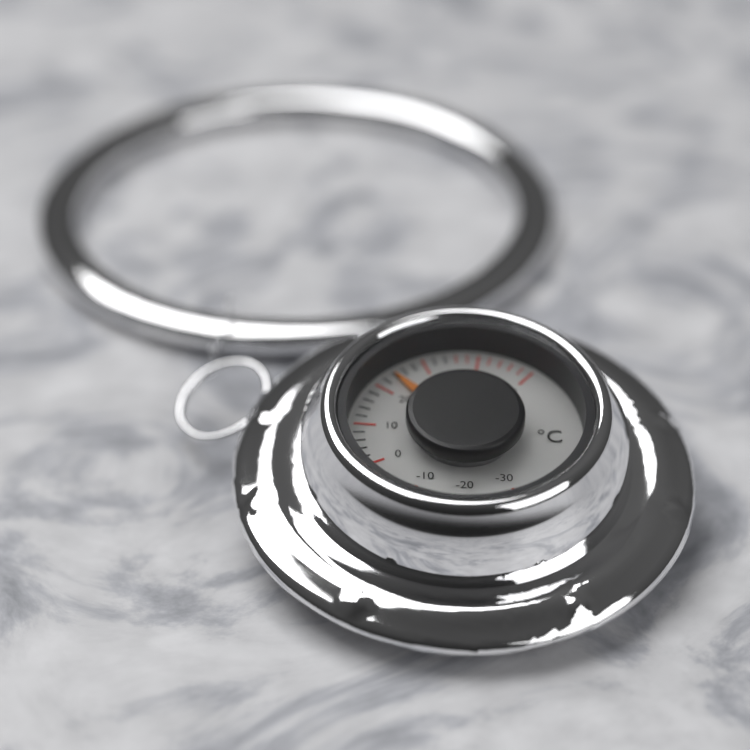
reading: 24 °C
